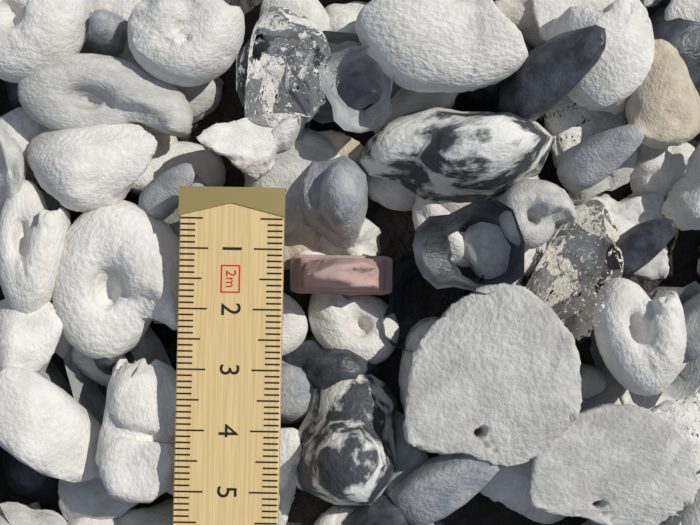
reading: 1.7 cm
